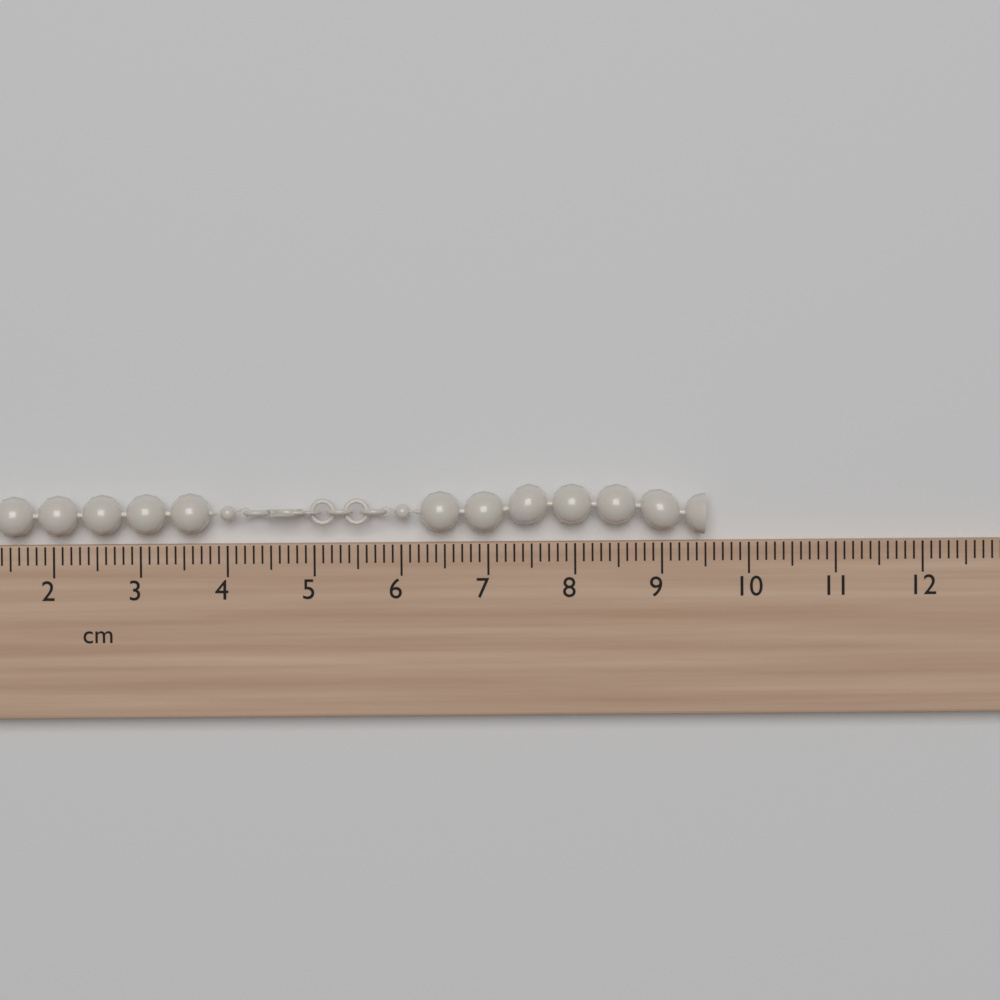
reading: 9.5 cm
